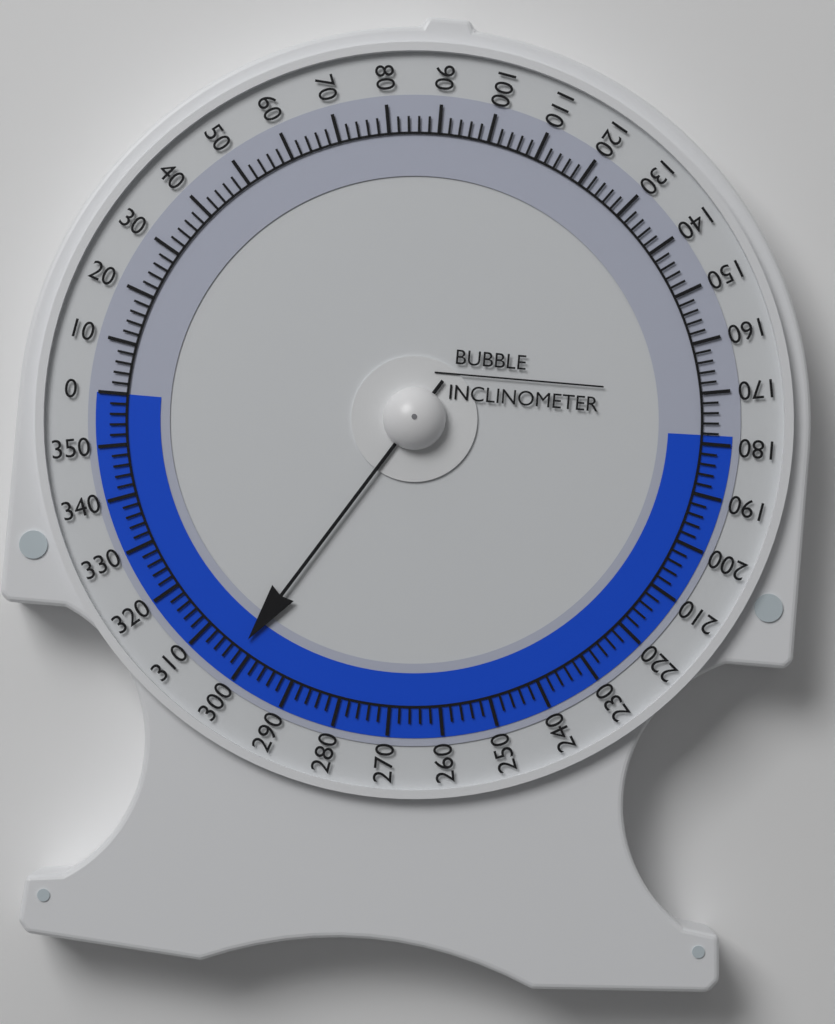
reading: 302 (no unit)
